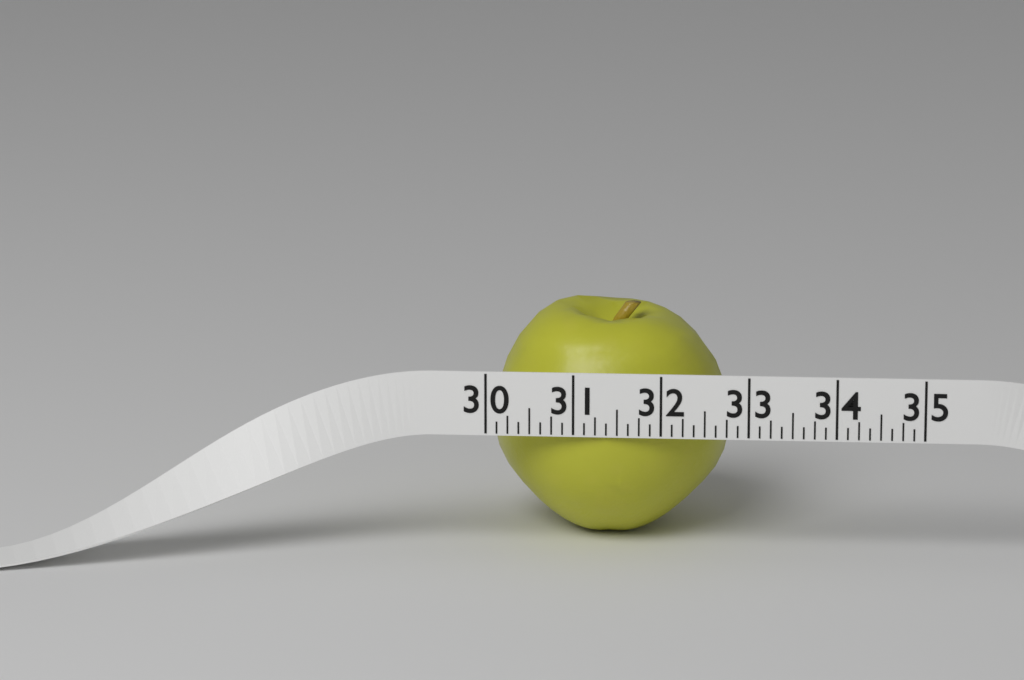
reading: 32.750 (no unit)
